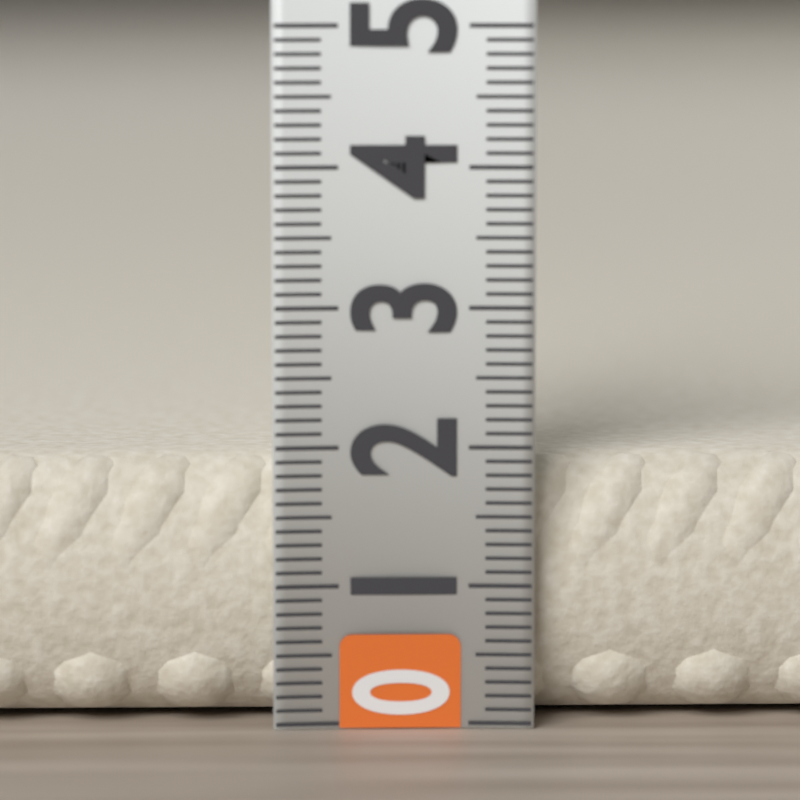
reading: 1.9 (no unit)
